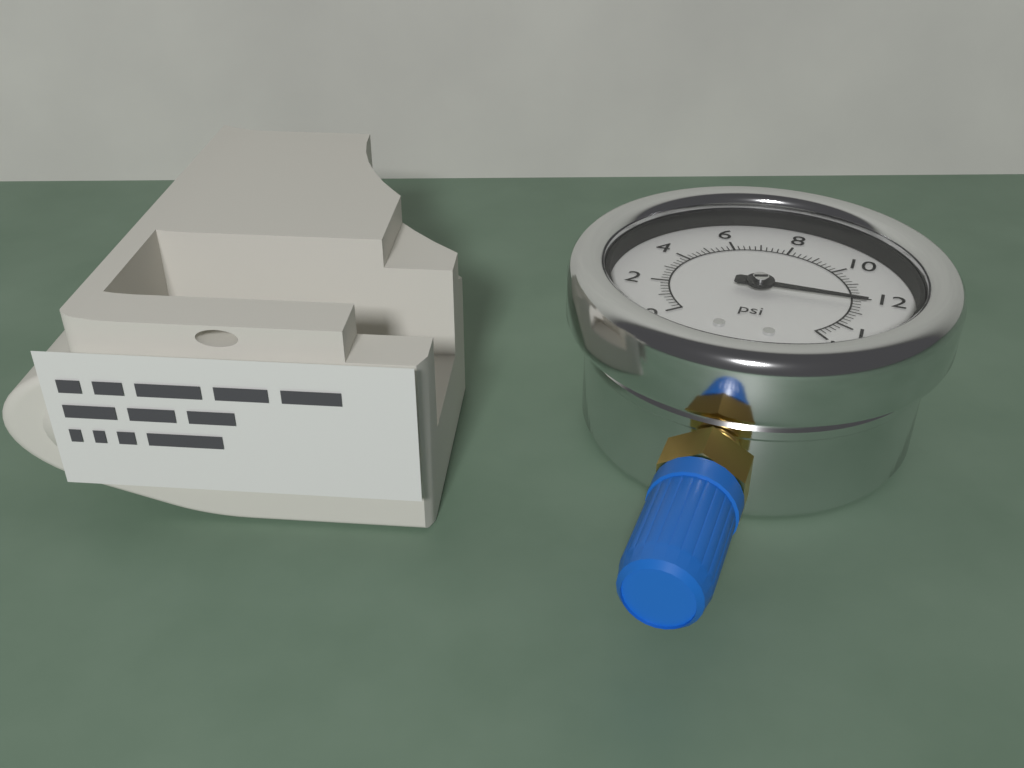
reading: 12.4 psi
